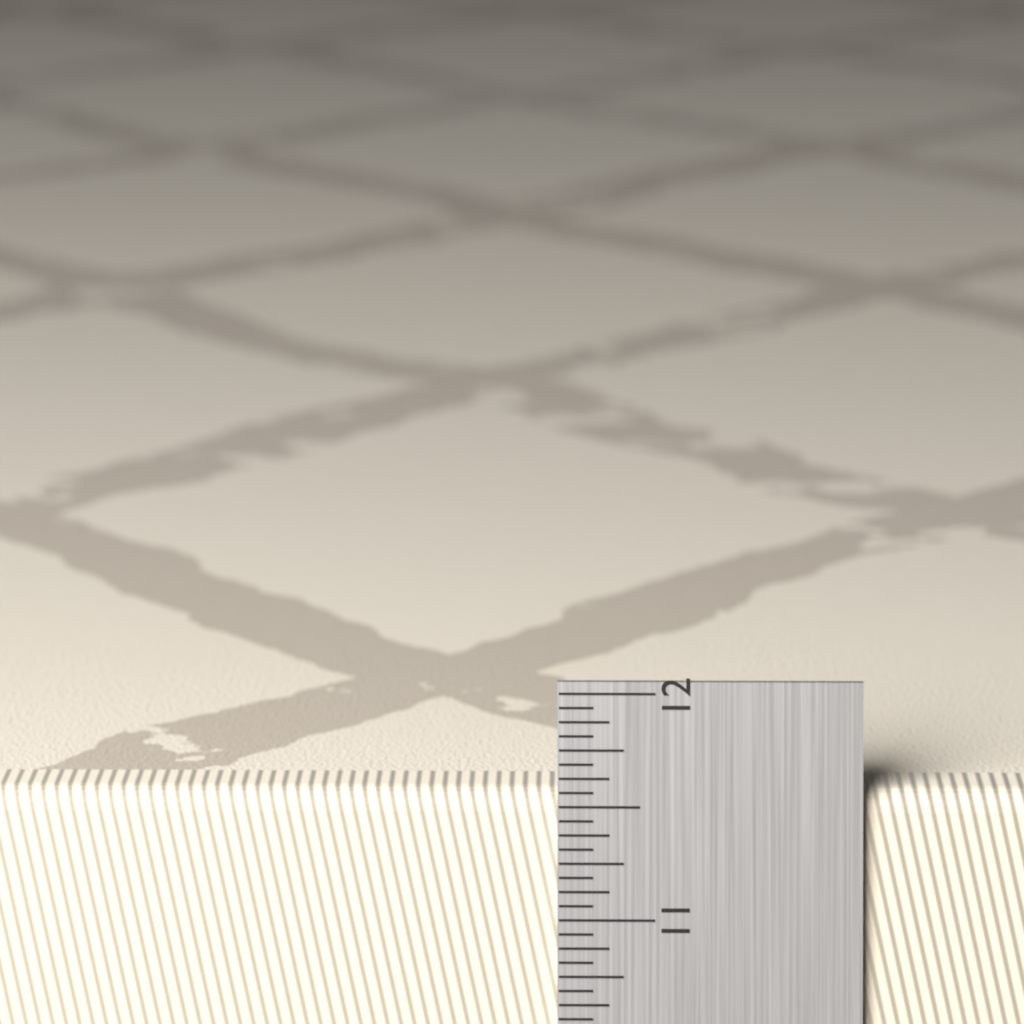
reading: 11.5625 in
